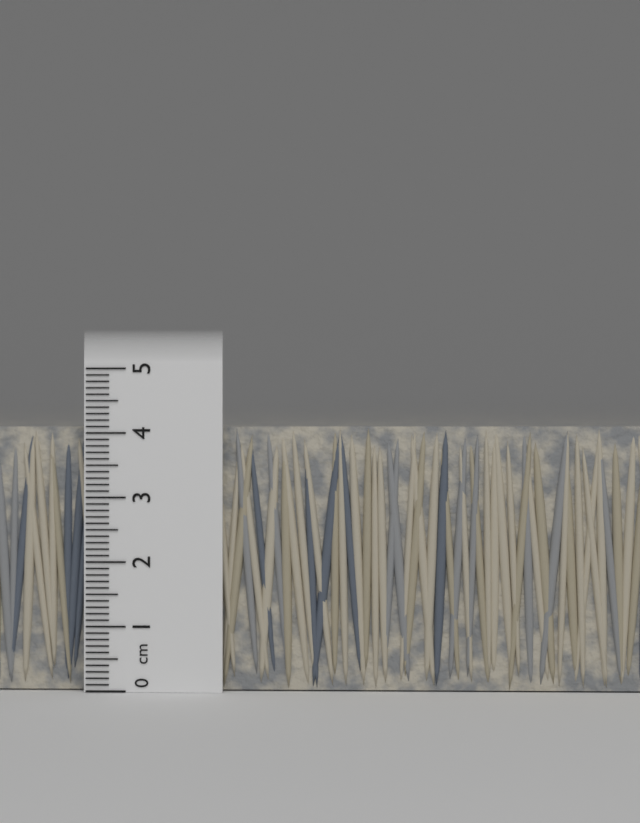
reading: 4.1 cm
